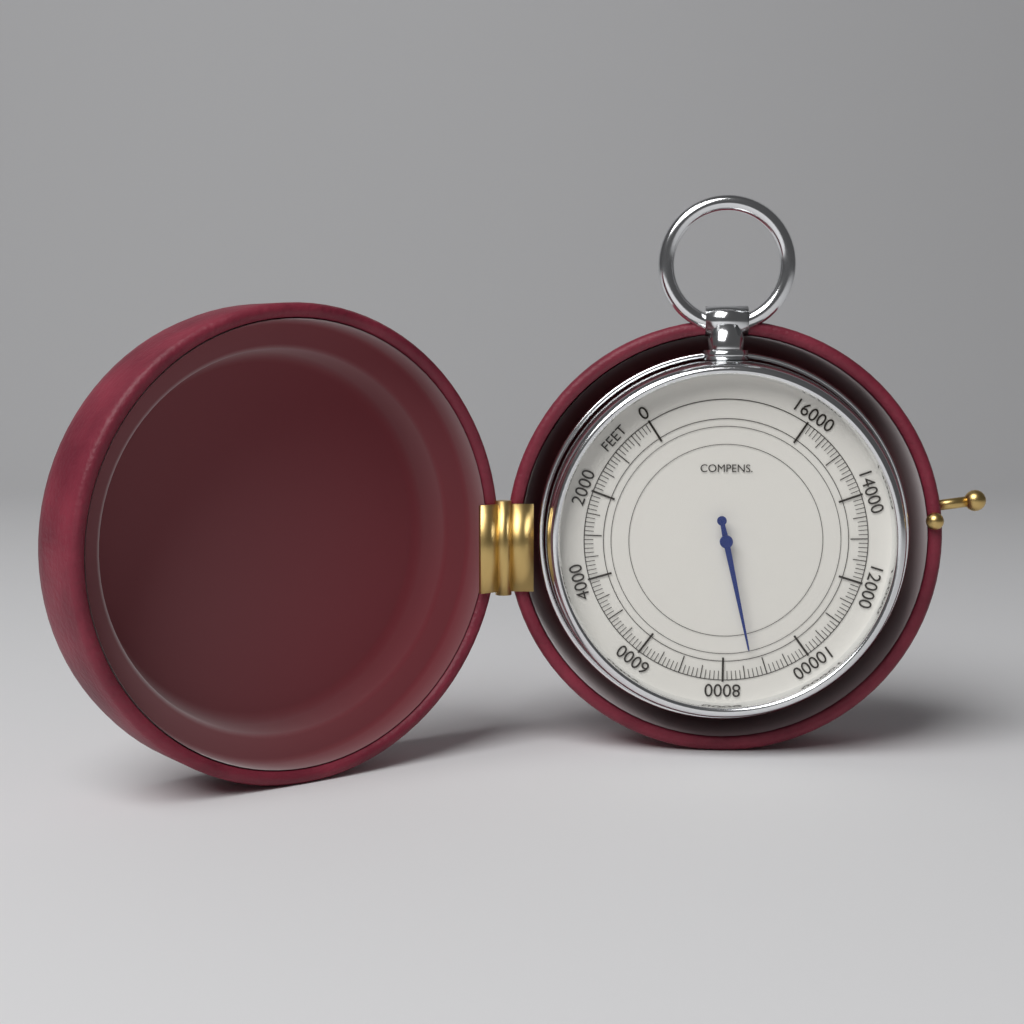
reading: 8700 feet
